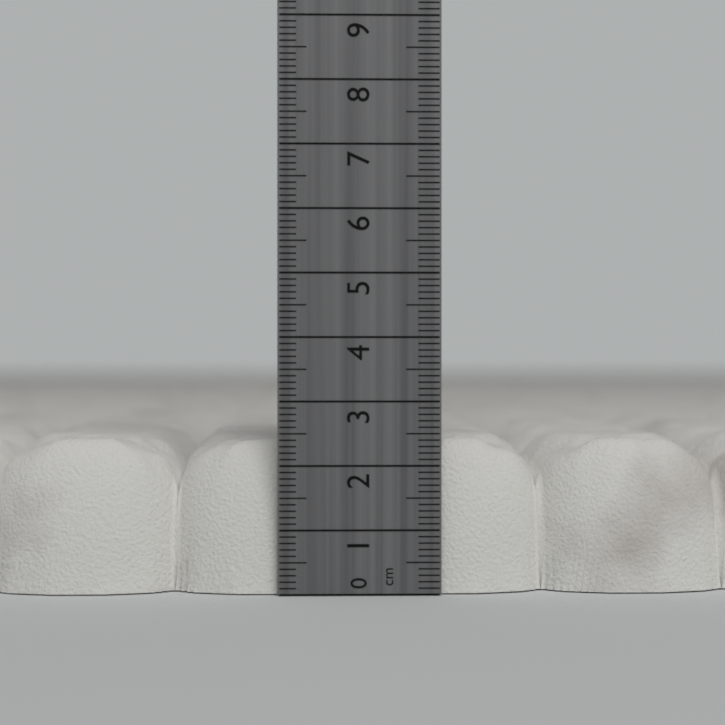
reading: 2.4 cm
